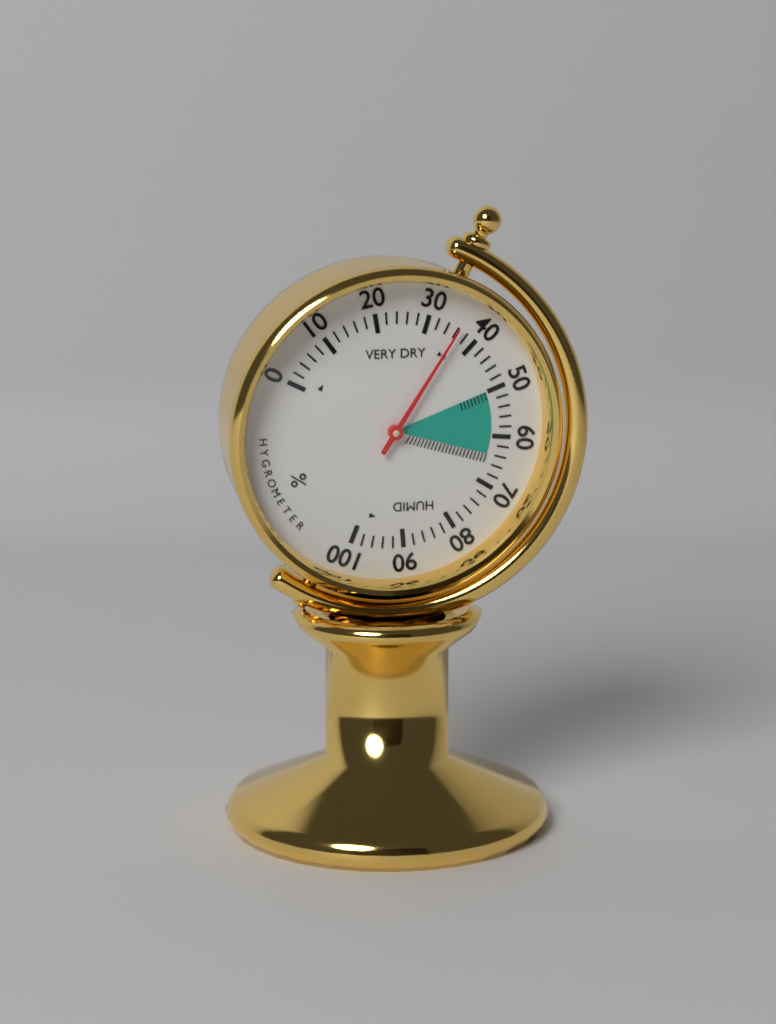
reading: 36 %
